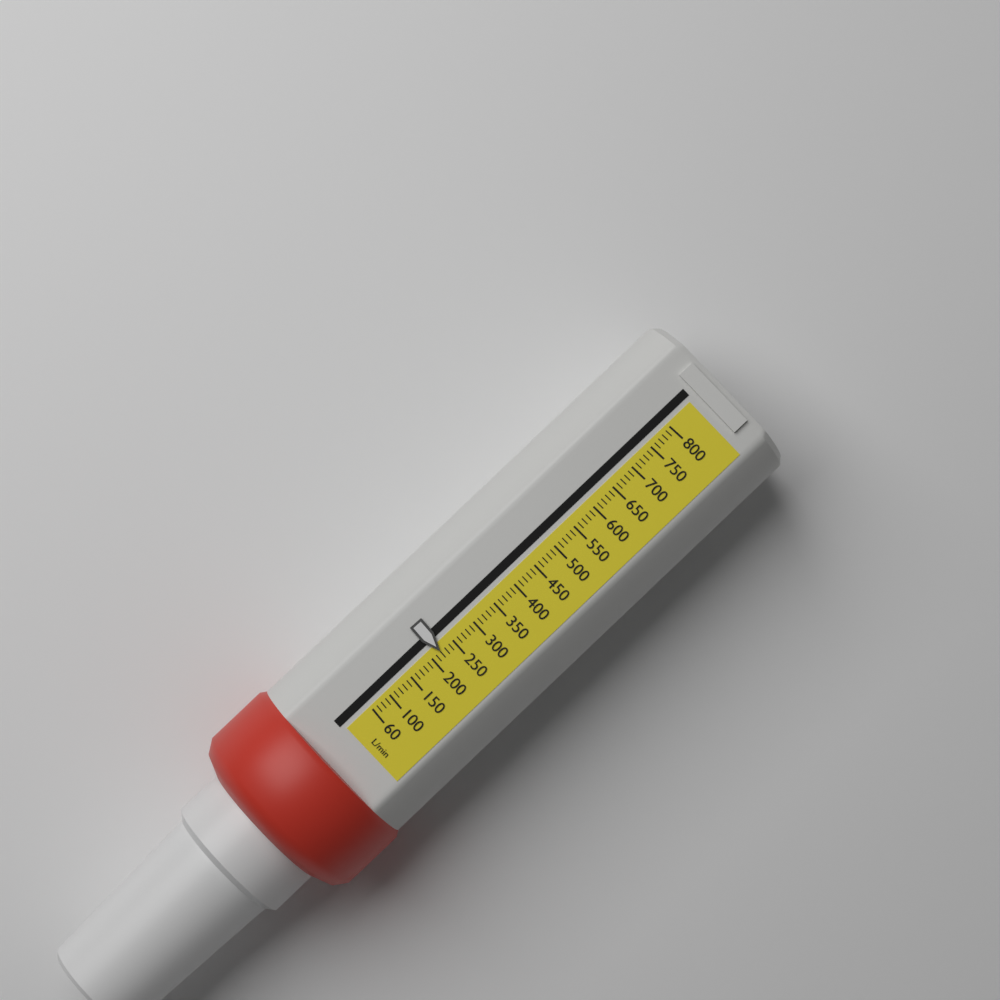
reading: 220 L/min
